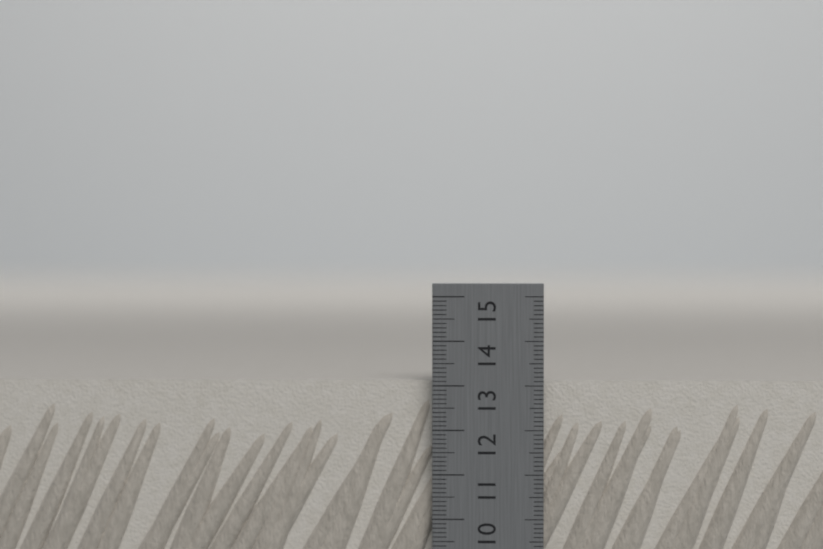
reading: 13.1 cm
